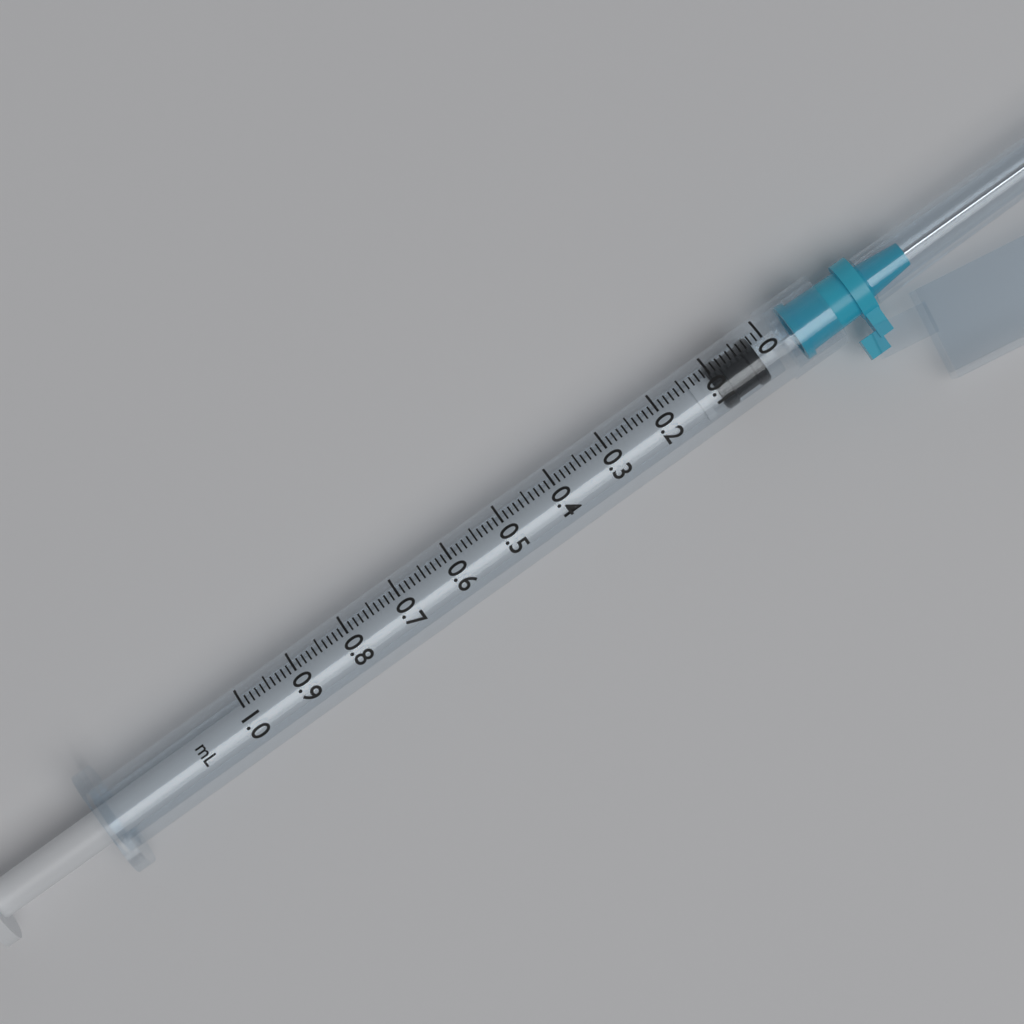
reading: 0.02 ml
